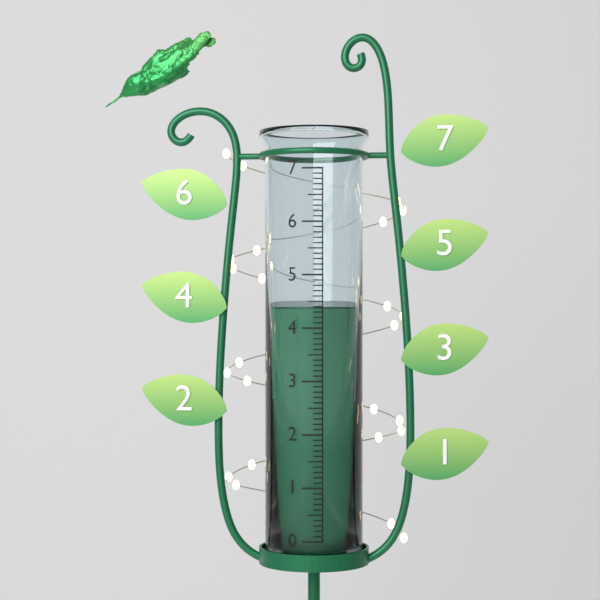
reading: 4.4 (no unit)
